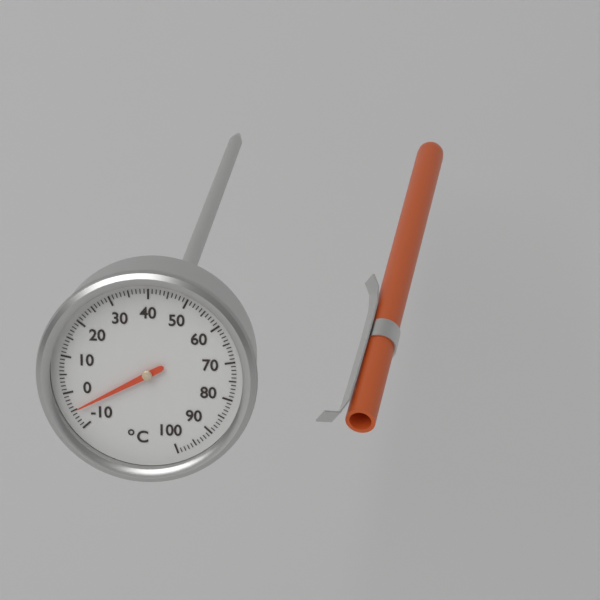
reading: -5 °C
